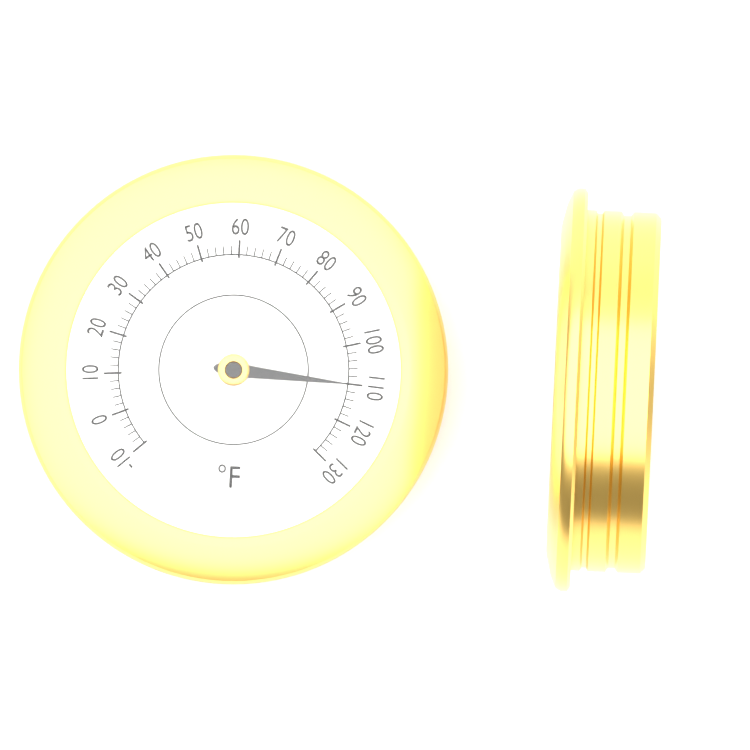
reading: 110 °F
